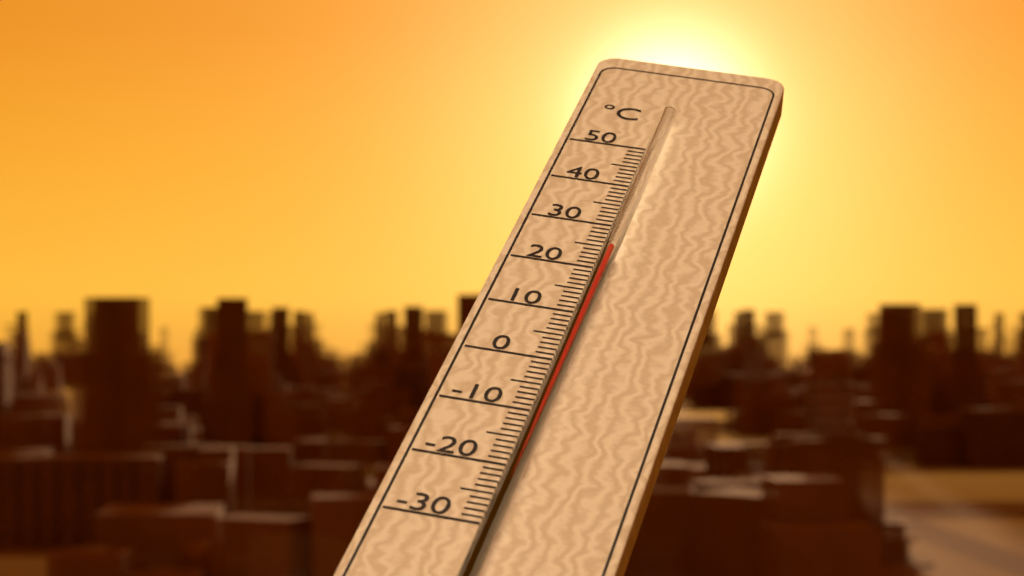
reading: 22 °C
